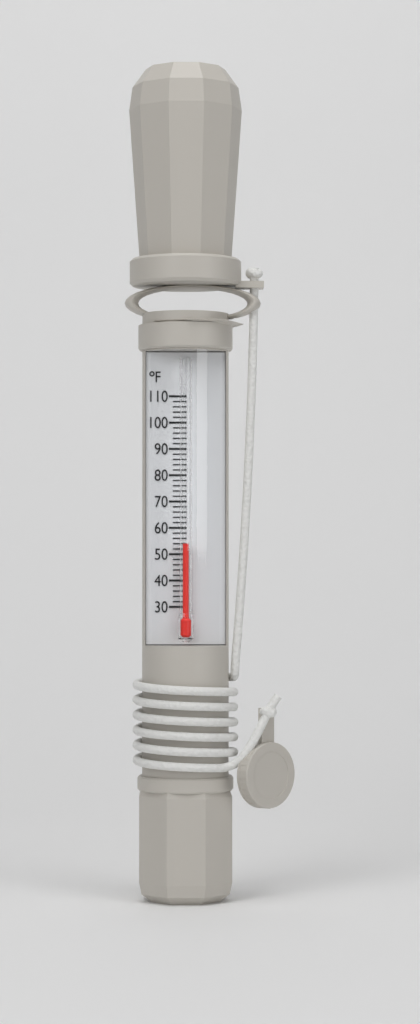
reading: 54 °F
